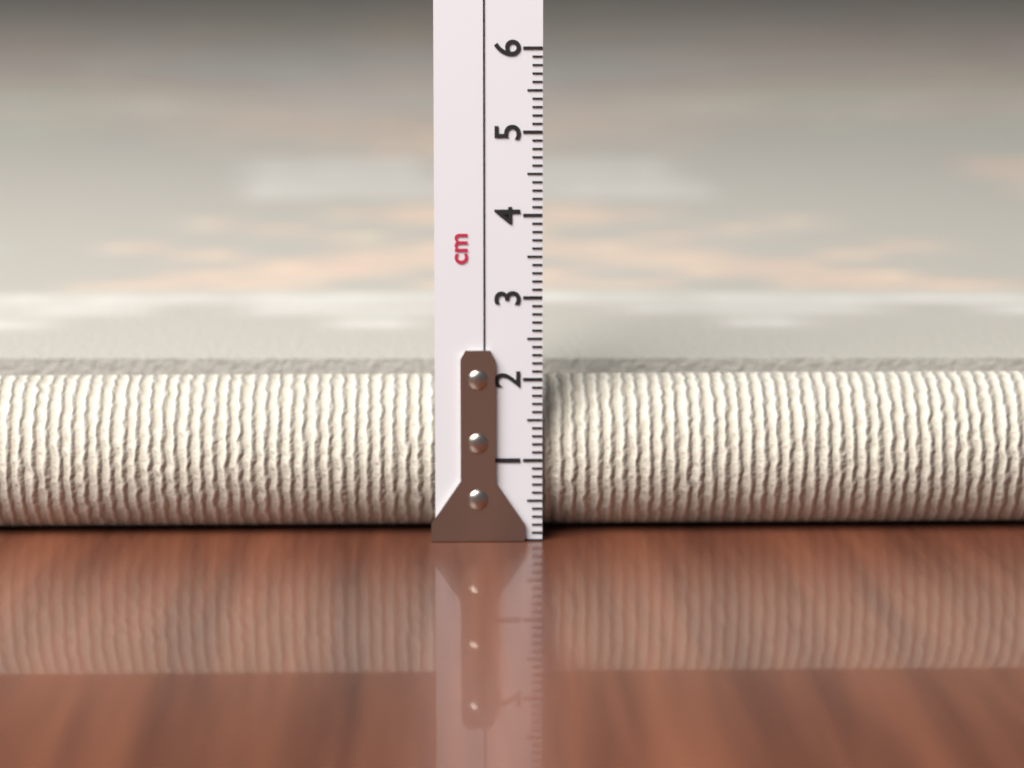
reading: 1.9 cm
